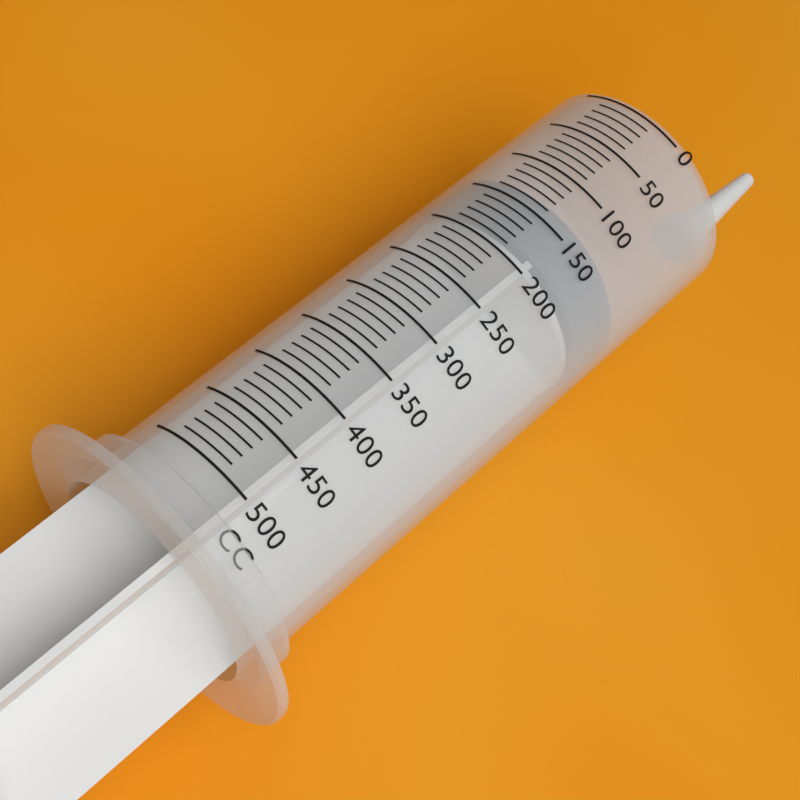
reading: 130 cc
